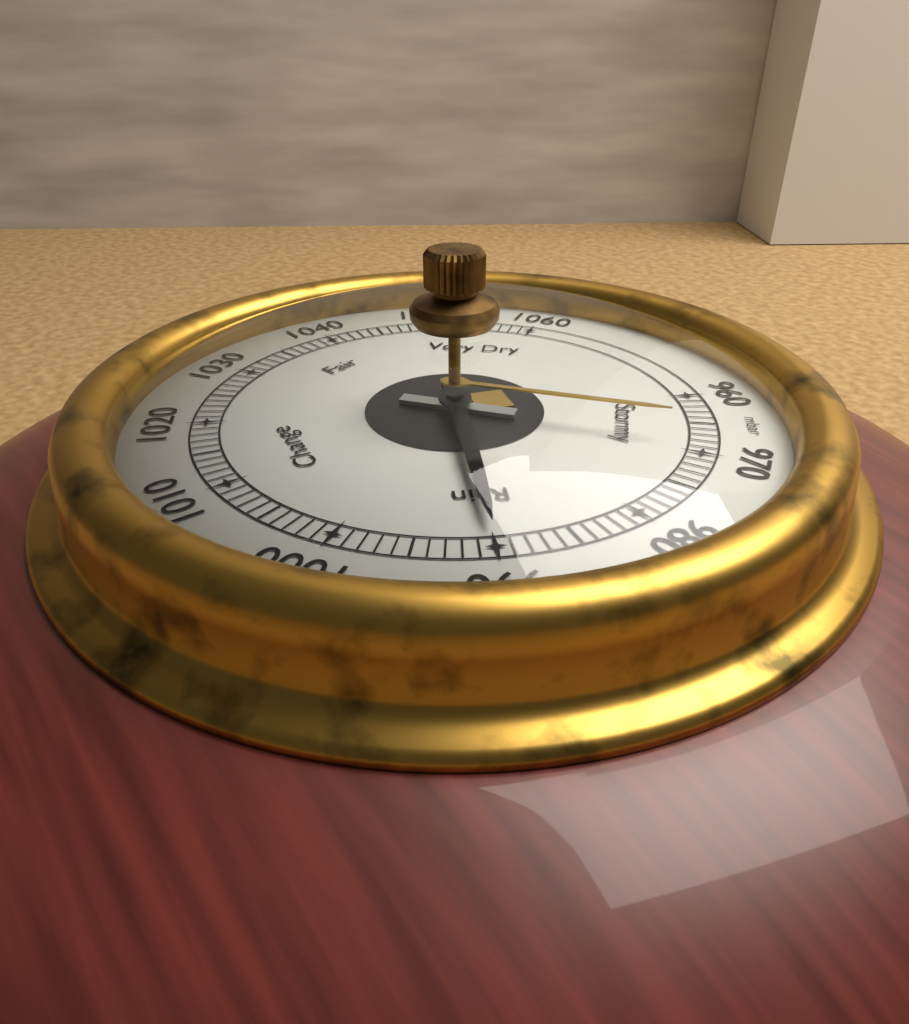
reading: 990 mbar
